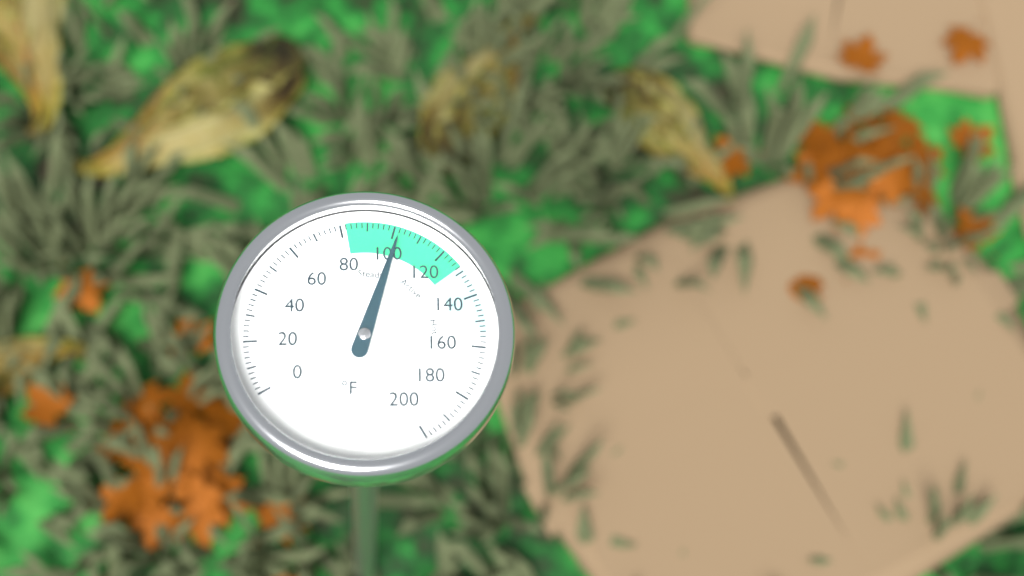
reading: 102 °F
